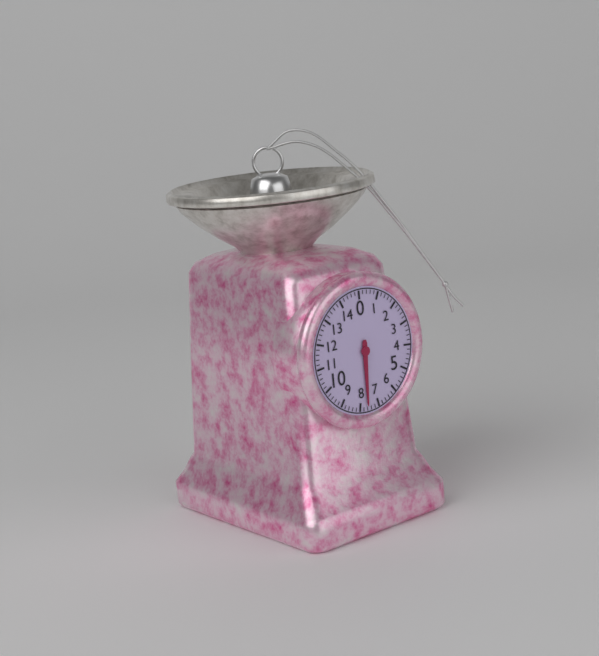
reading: 7.6 (no unit)
